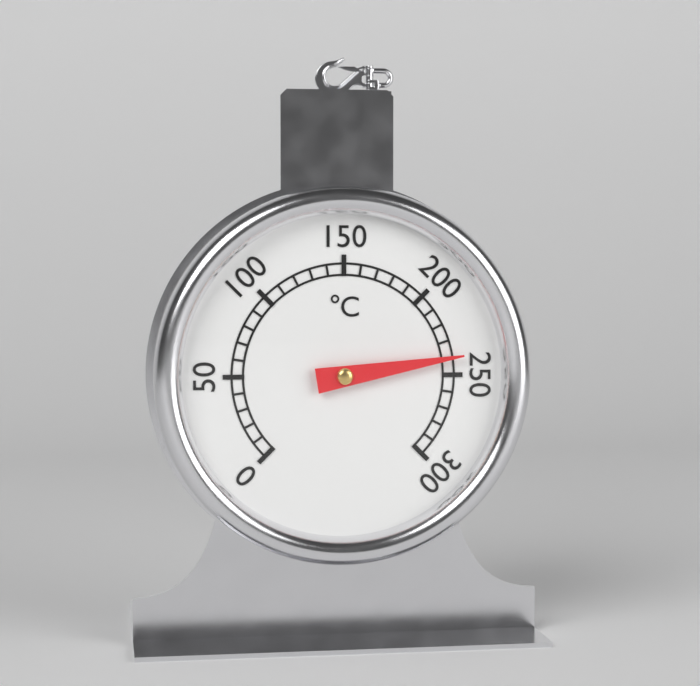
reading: 240 °C
